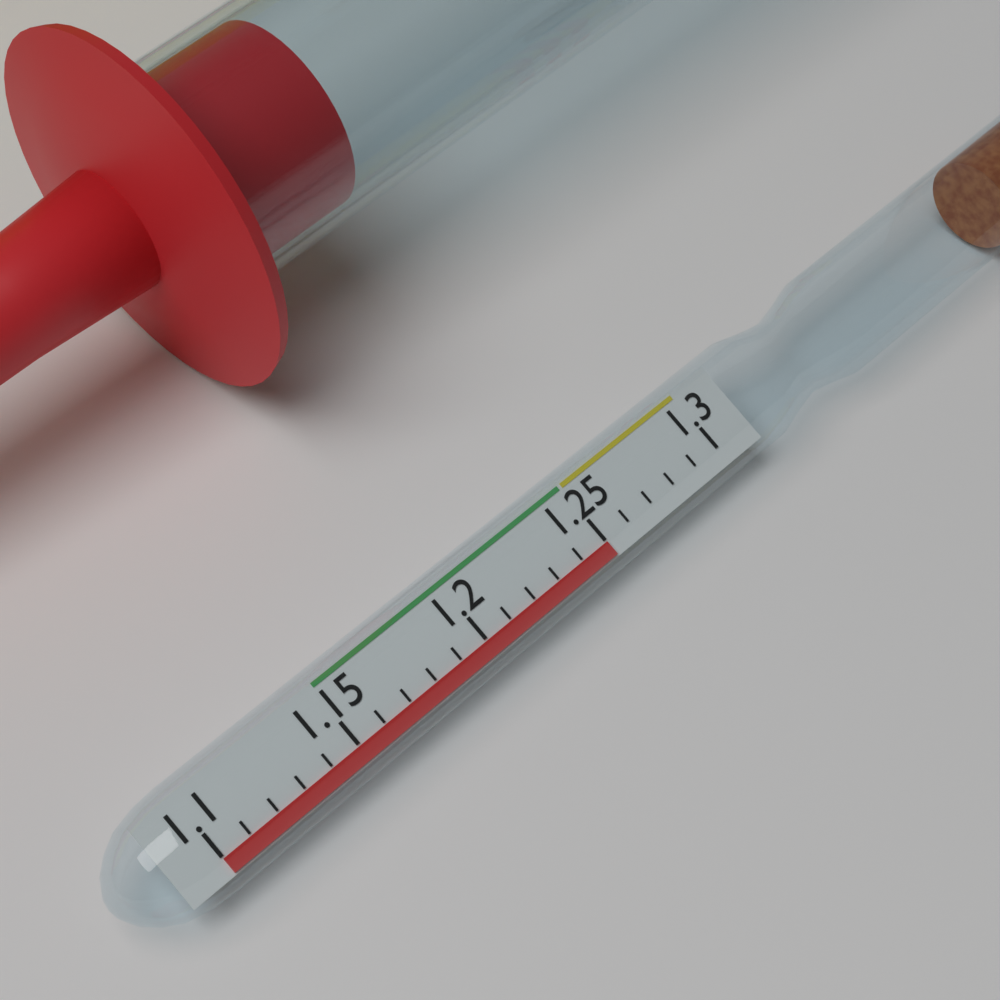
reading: 1.25 (no unit)
